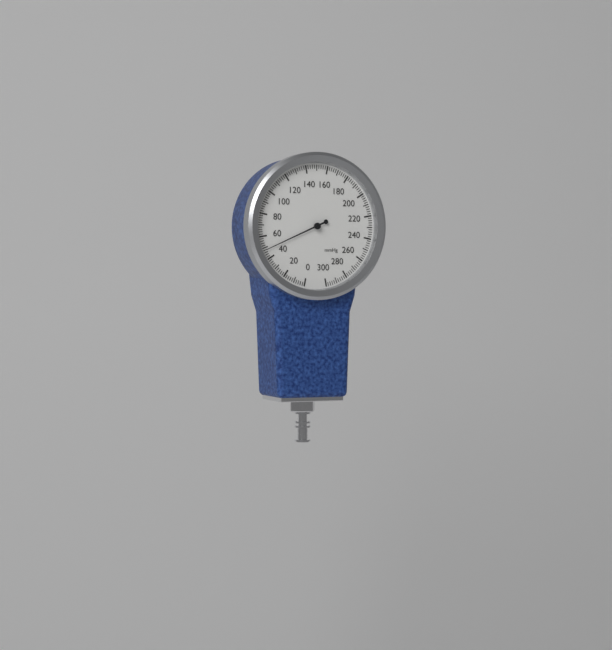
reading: 48 mmHg
